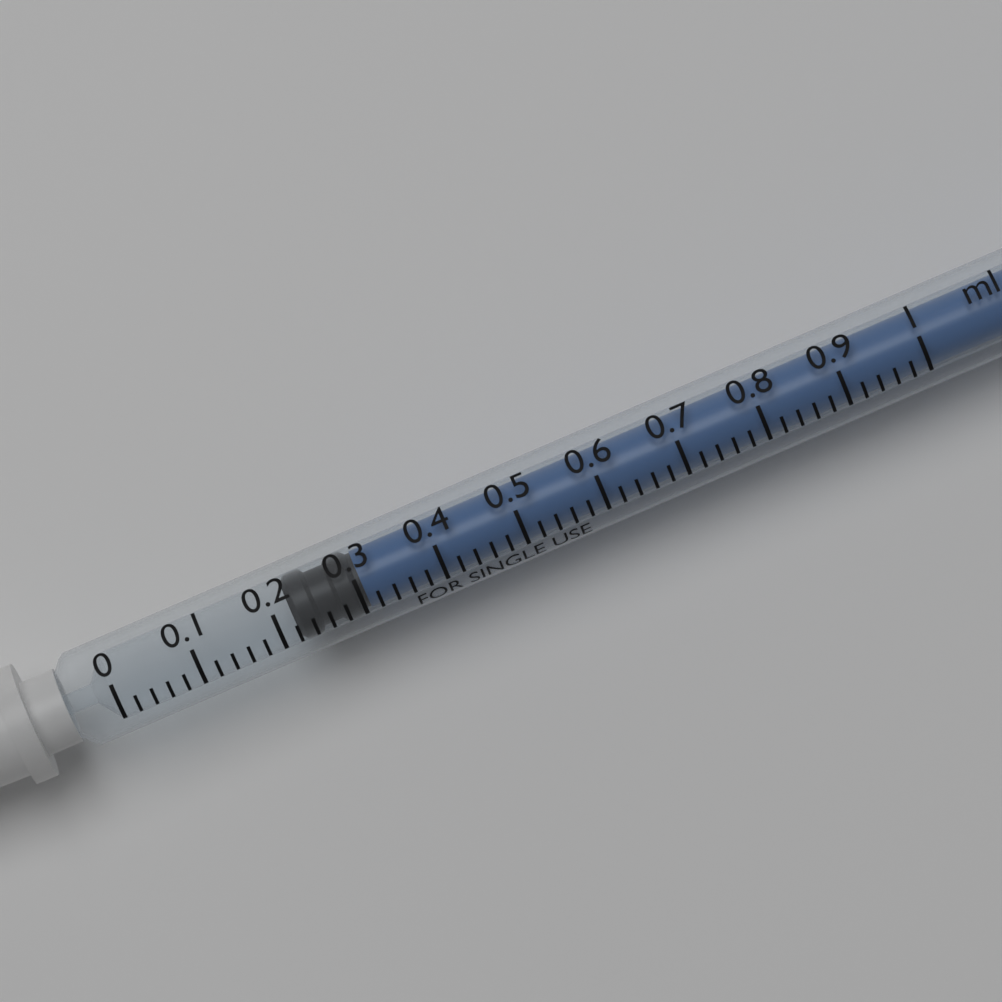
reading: 0.22 ml
